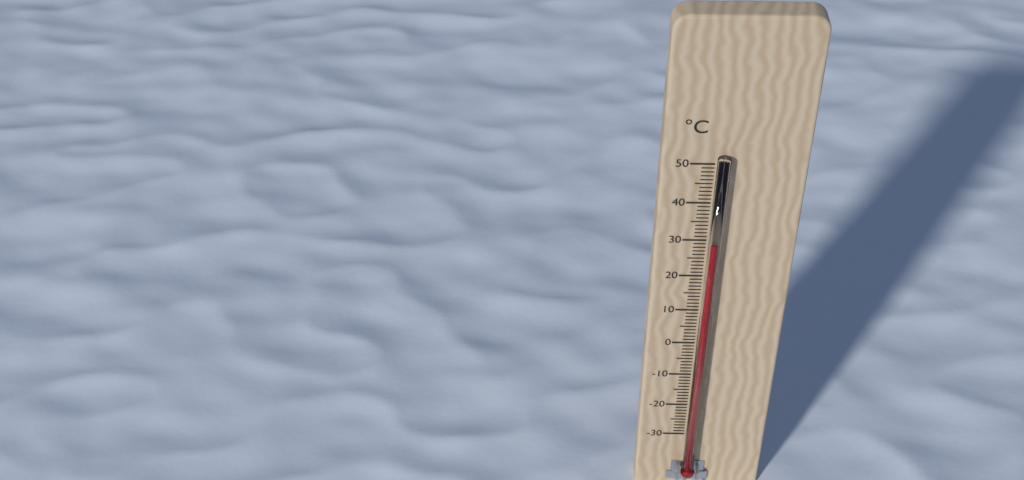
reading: 30 °C
